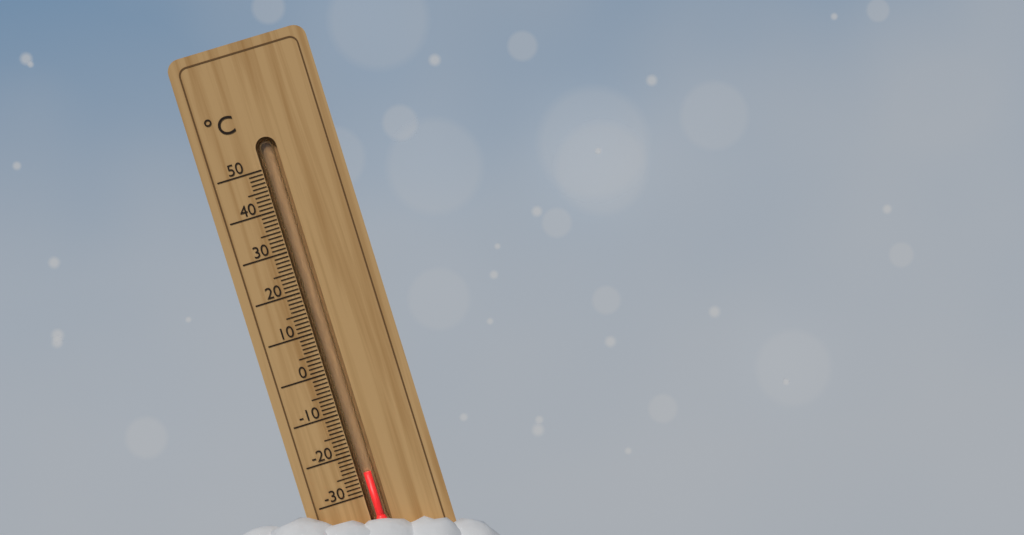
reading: -25 °C
